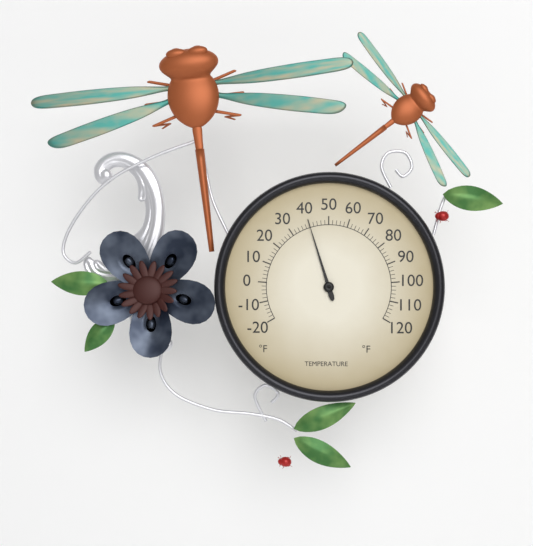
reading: 40 °F
